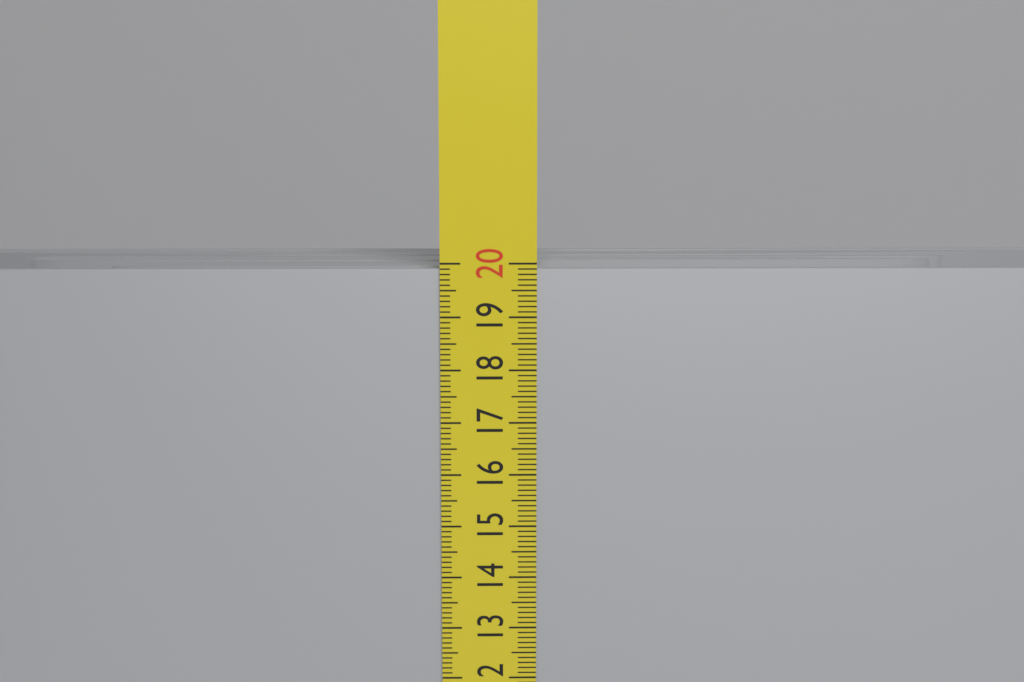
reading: 19.9 cm
